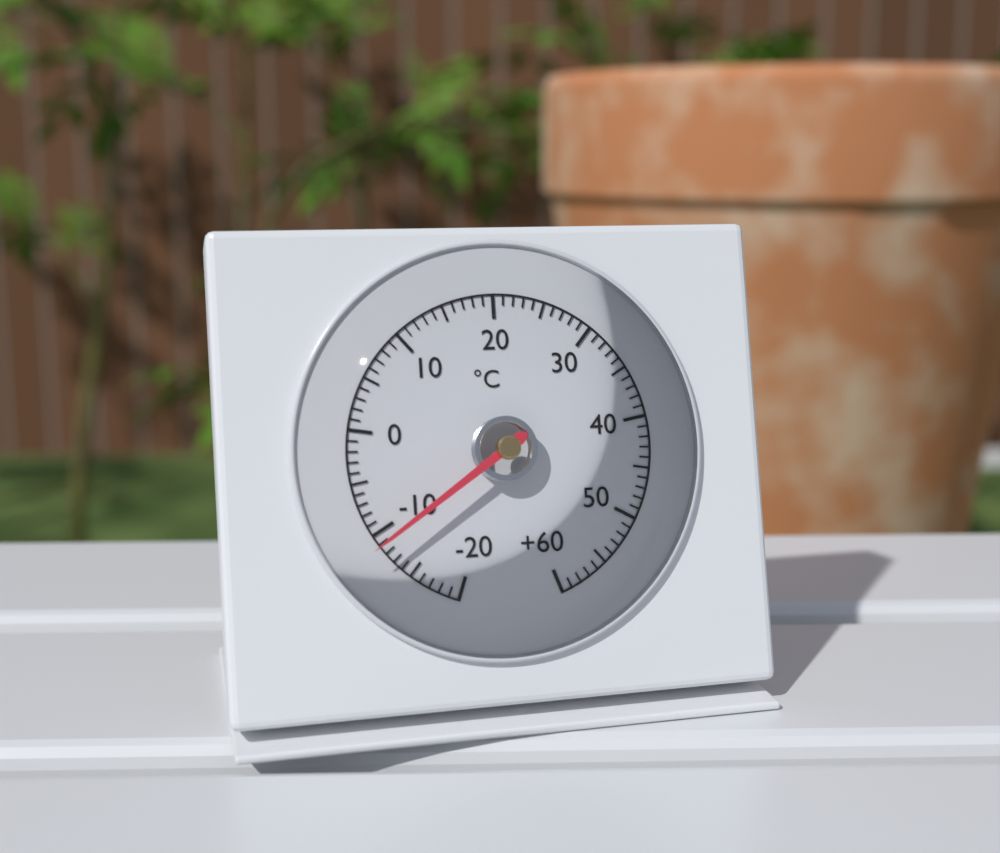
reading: -11 °C
